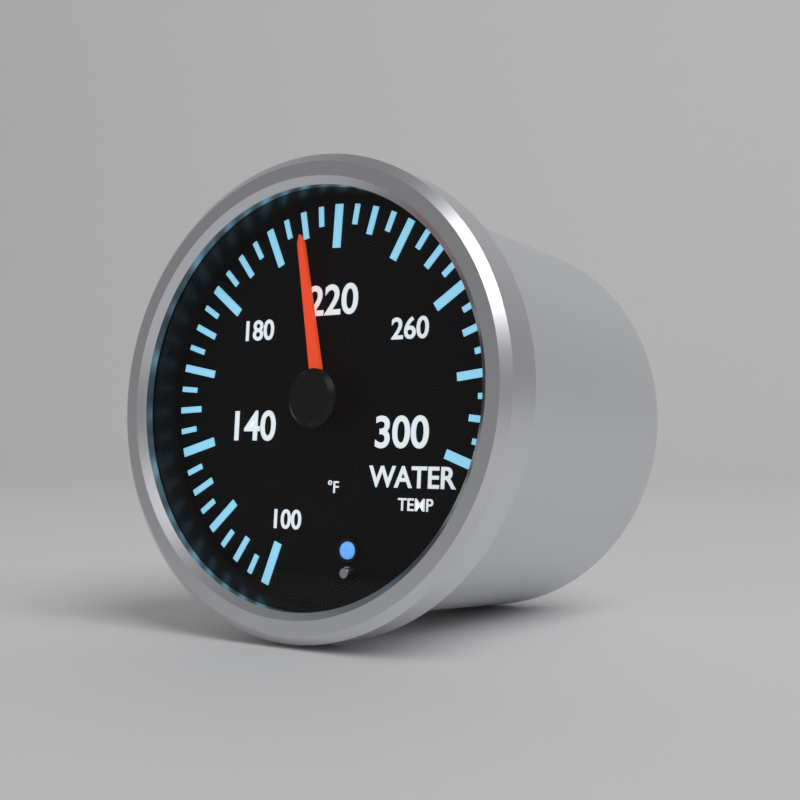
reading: 210 °F
